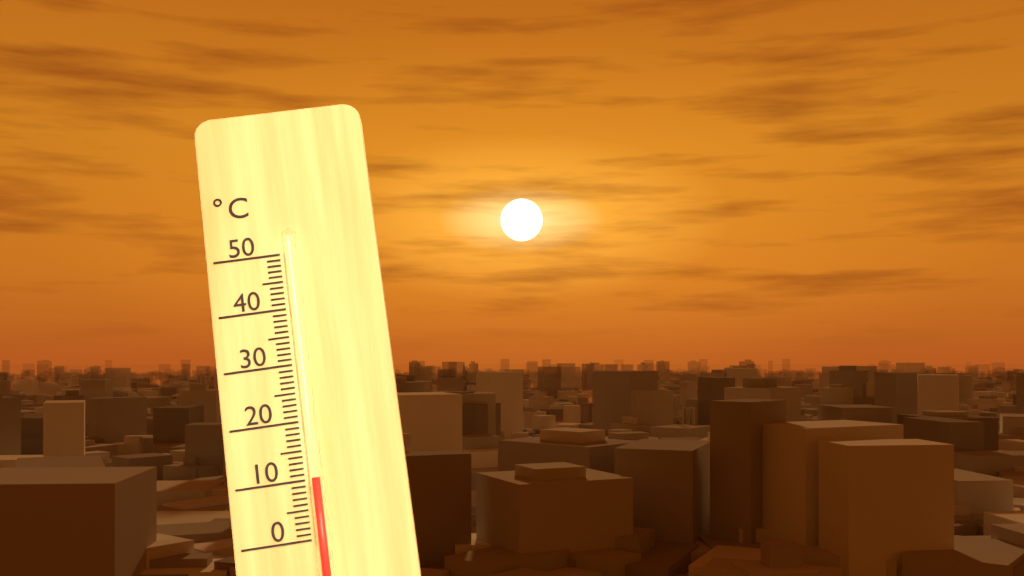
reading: 10 °C
